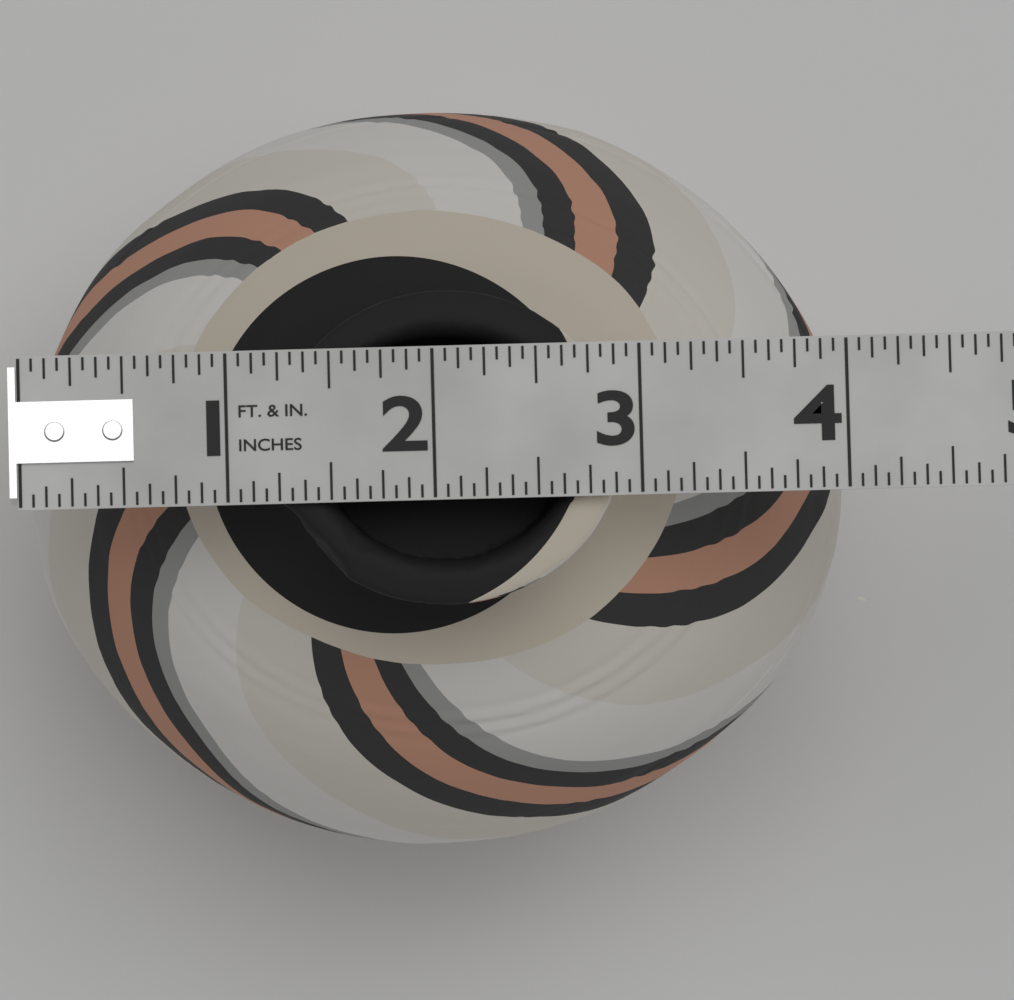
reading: 4.0625 in
